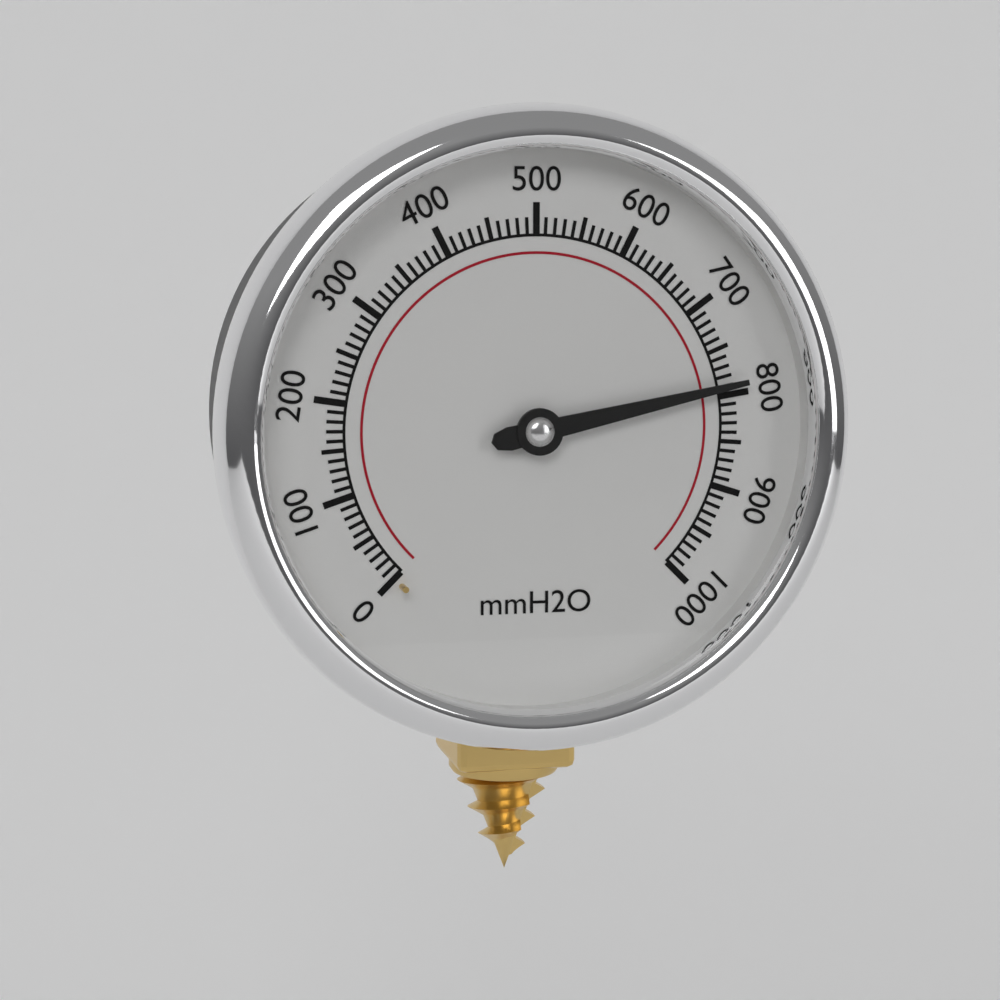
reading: 790 mmH2O
